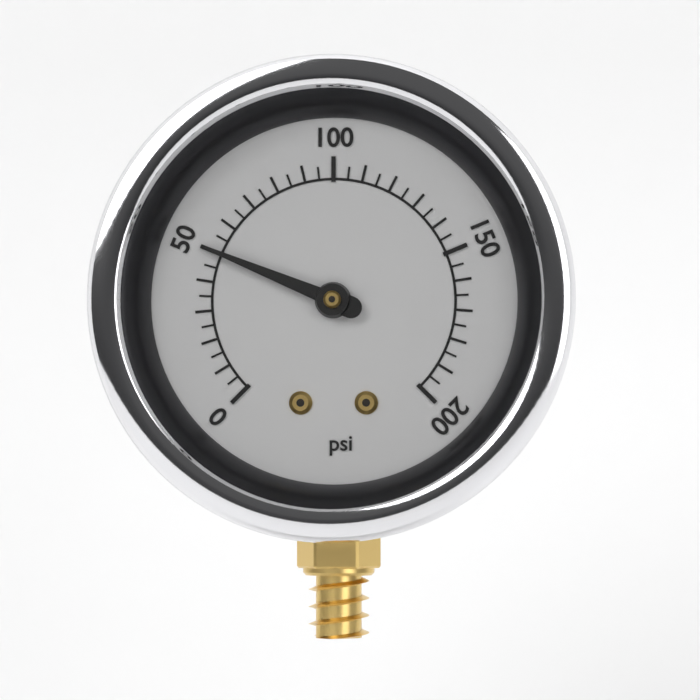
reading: 50 psi
